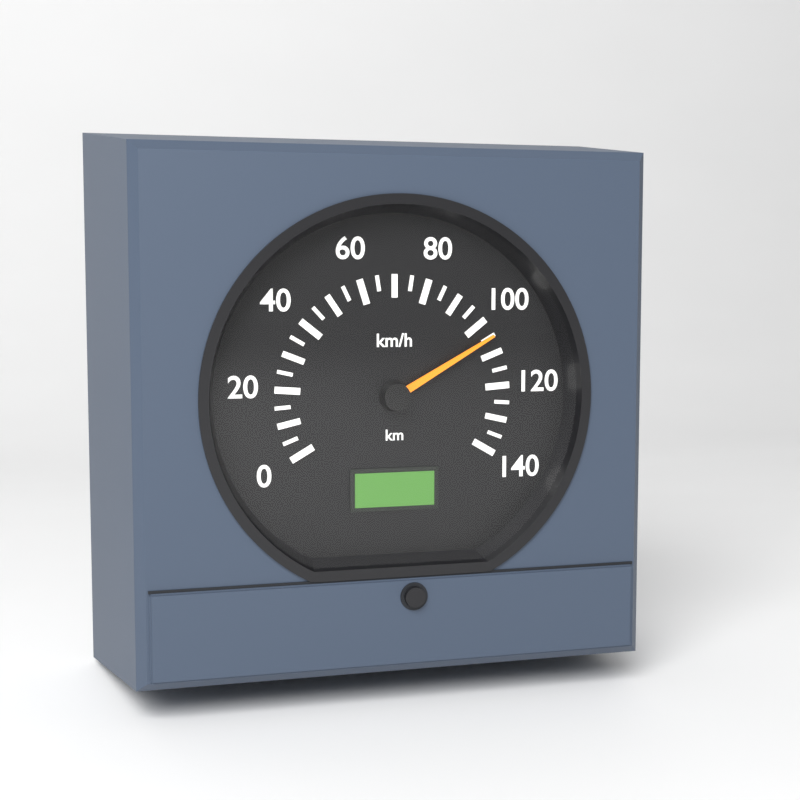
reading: 105 km/h
